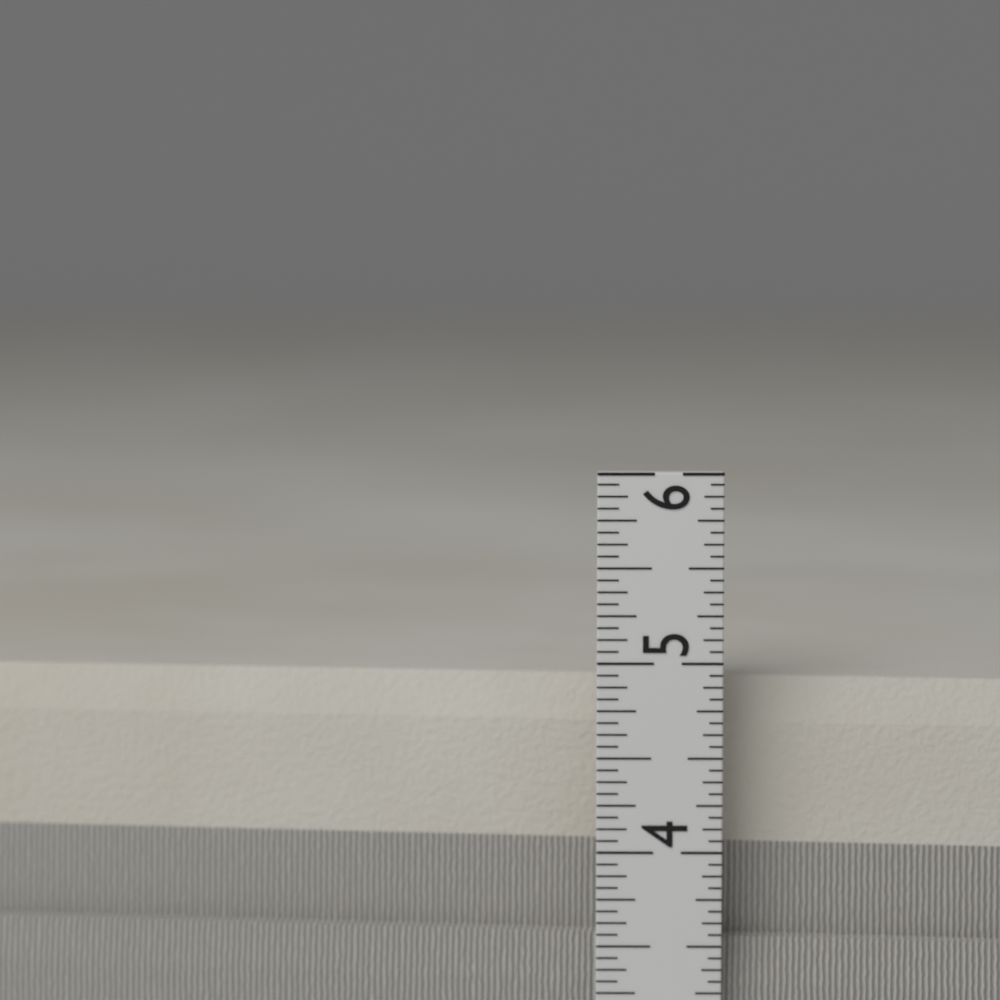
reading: 4.8750 in
